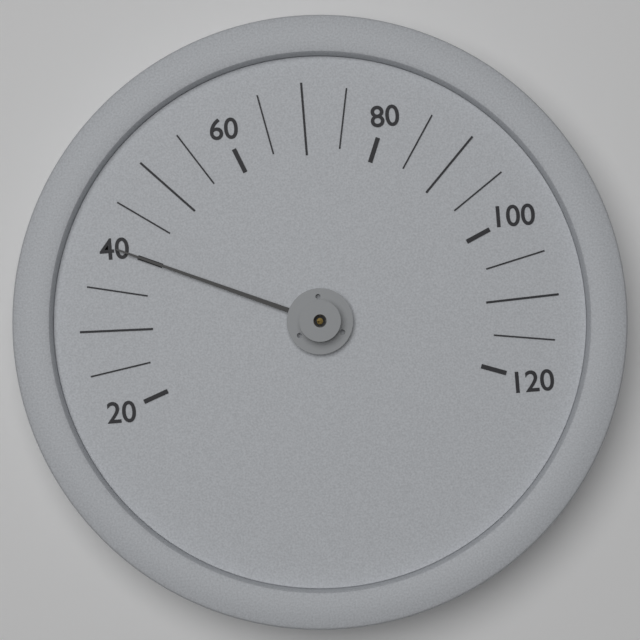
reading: 40 (no unit)
